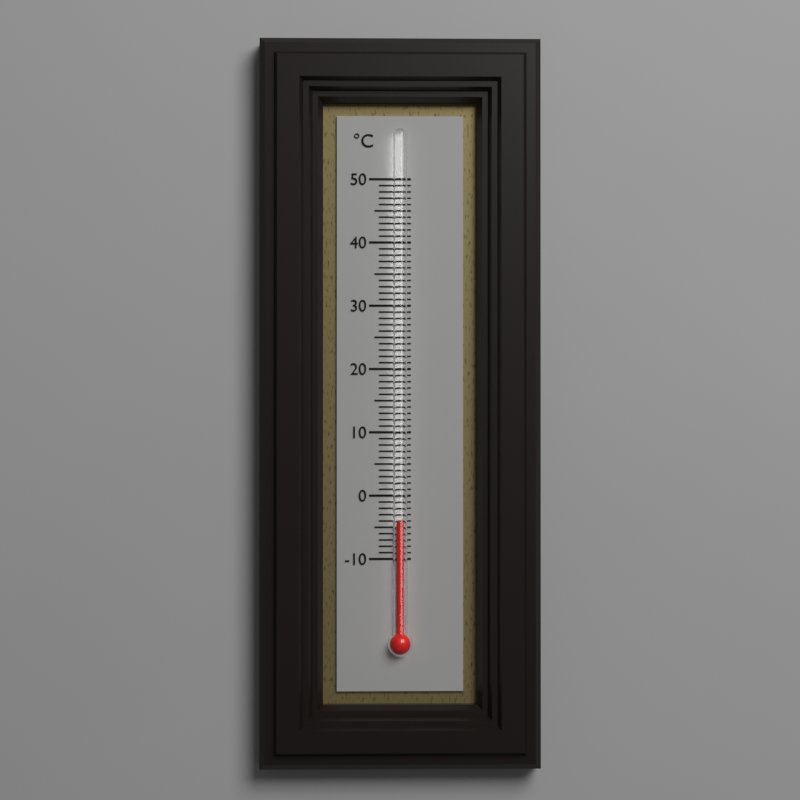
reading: -4 °C
